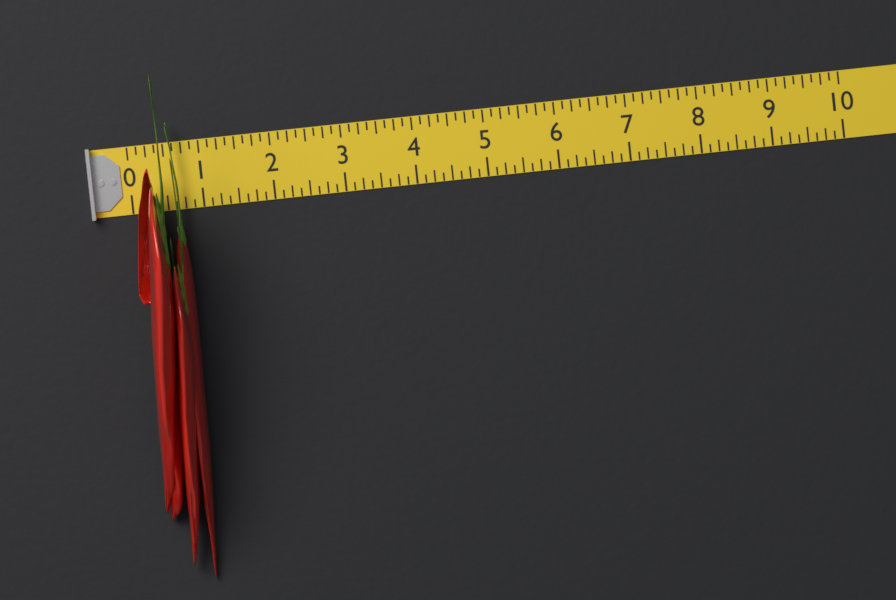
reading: 0.750 (no unit)
